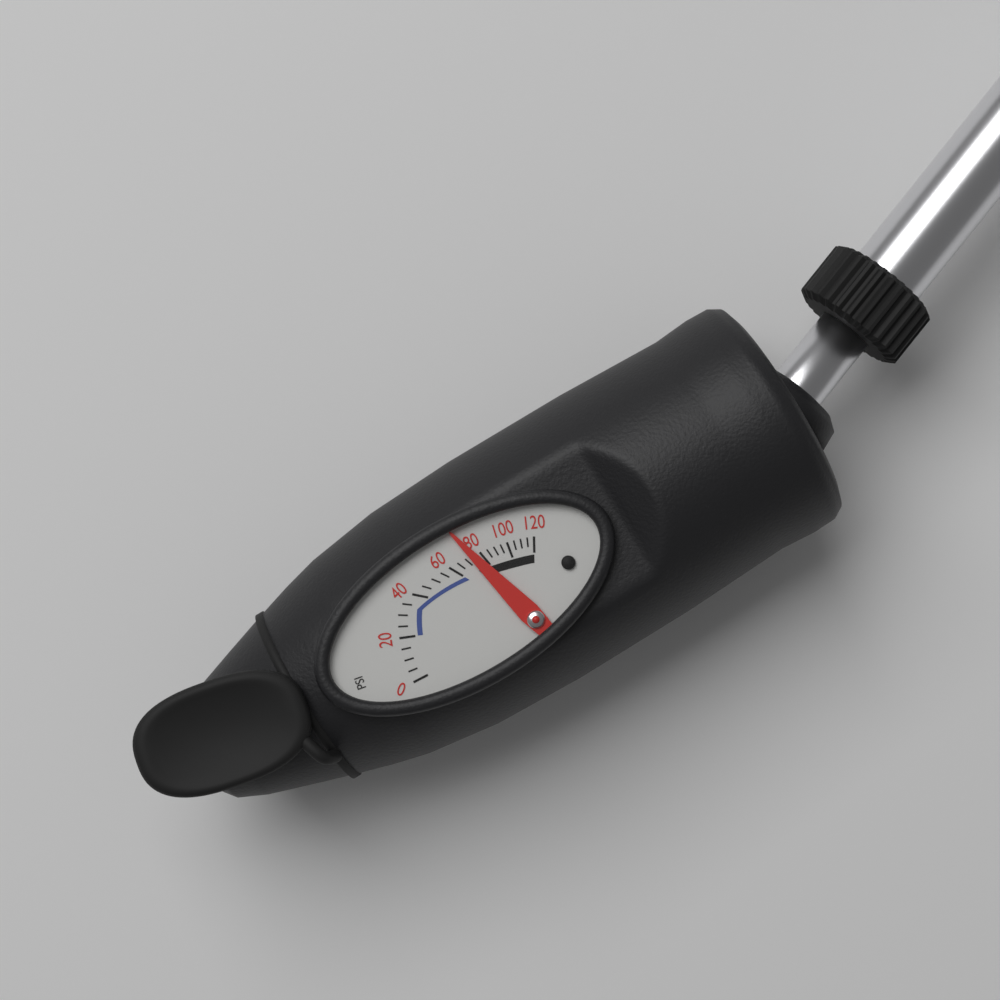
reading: 75 psi
